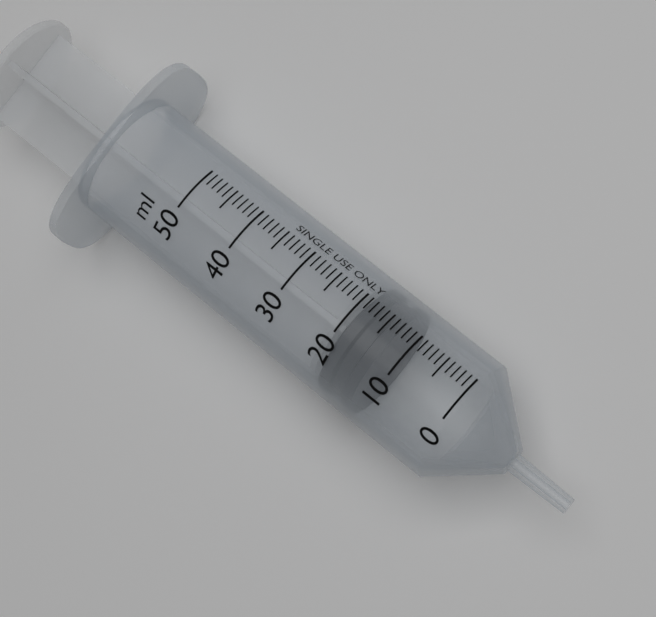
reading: 13 ml
